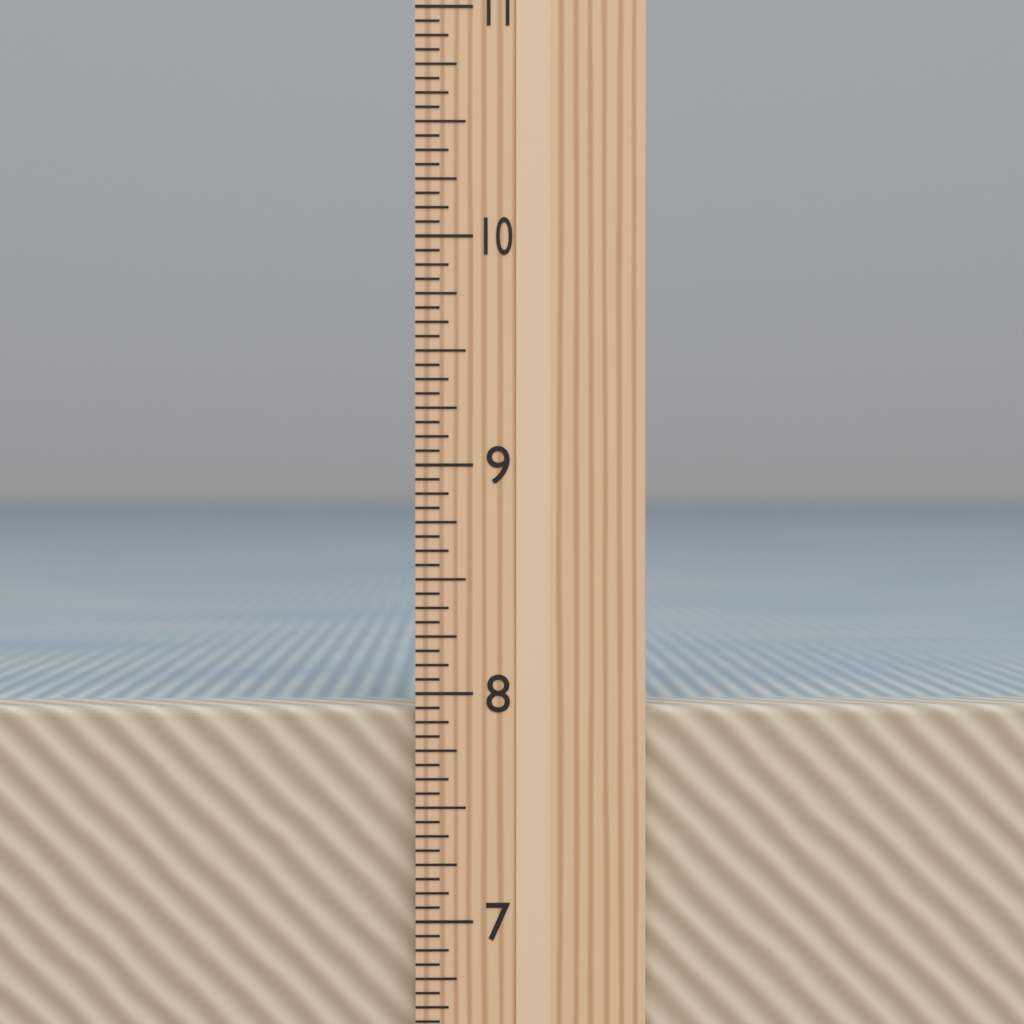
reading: 7.9375 in
